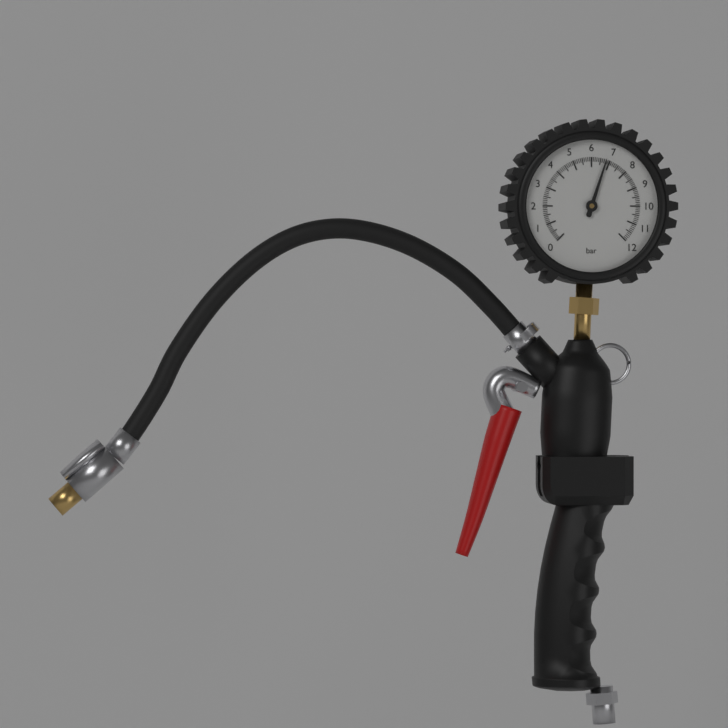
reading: 6.8 bar
